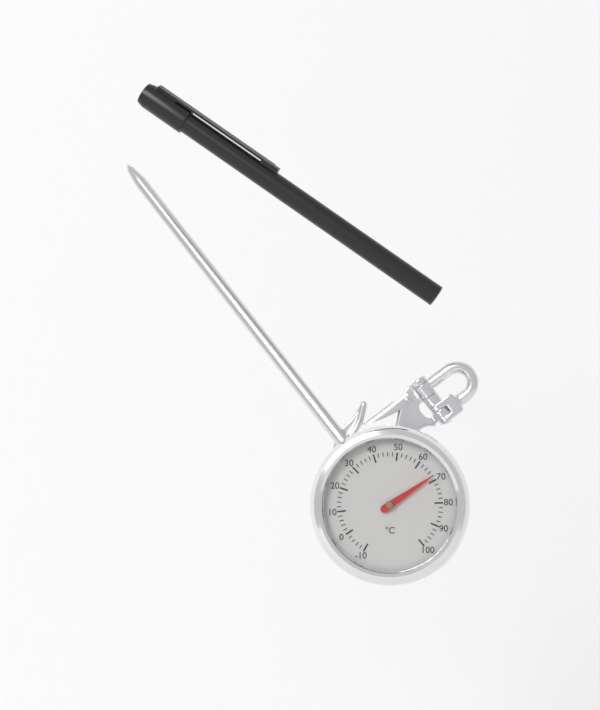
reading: 68 °C
